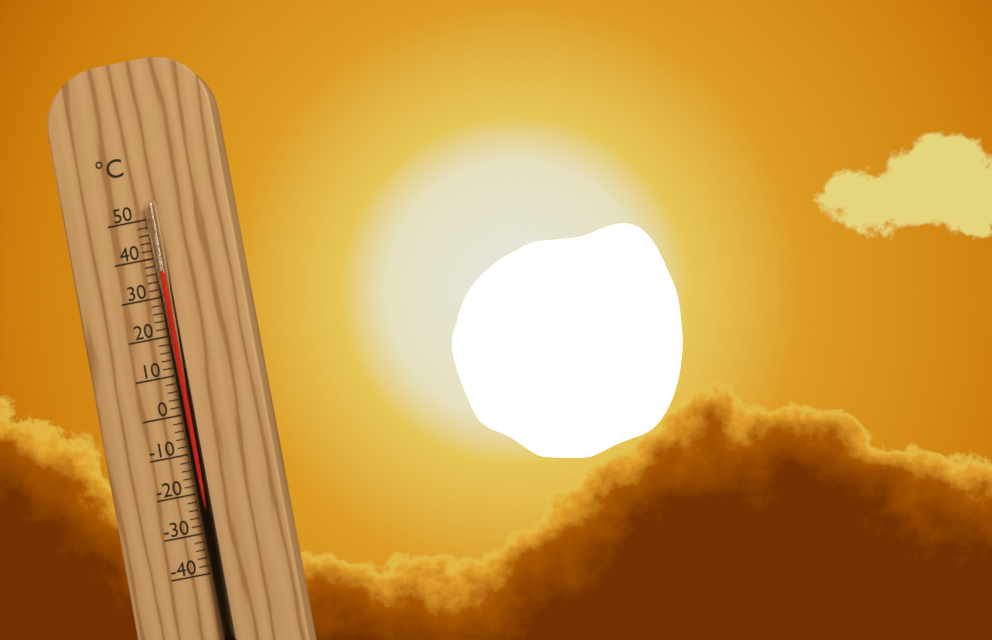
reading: 36 °C
